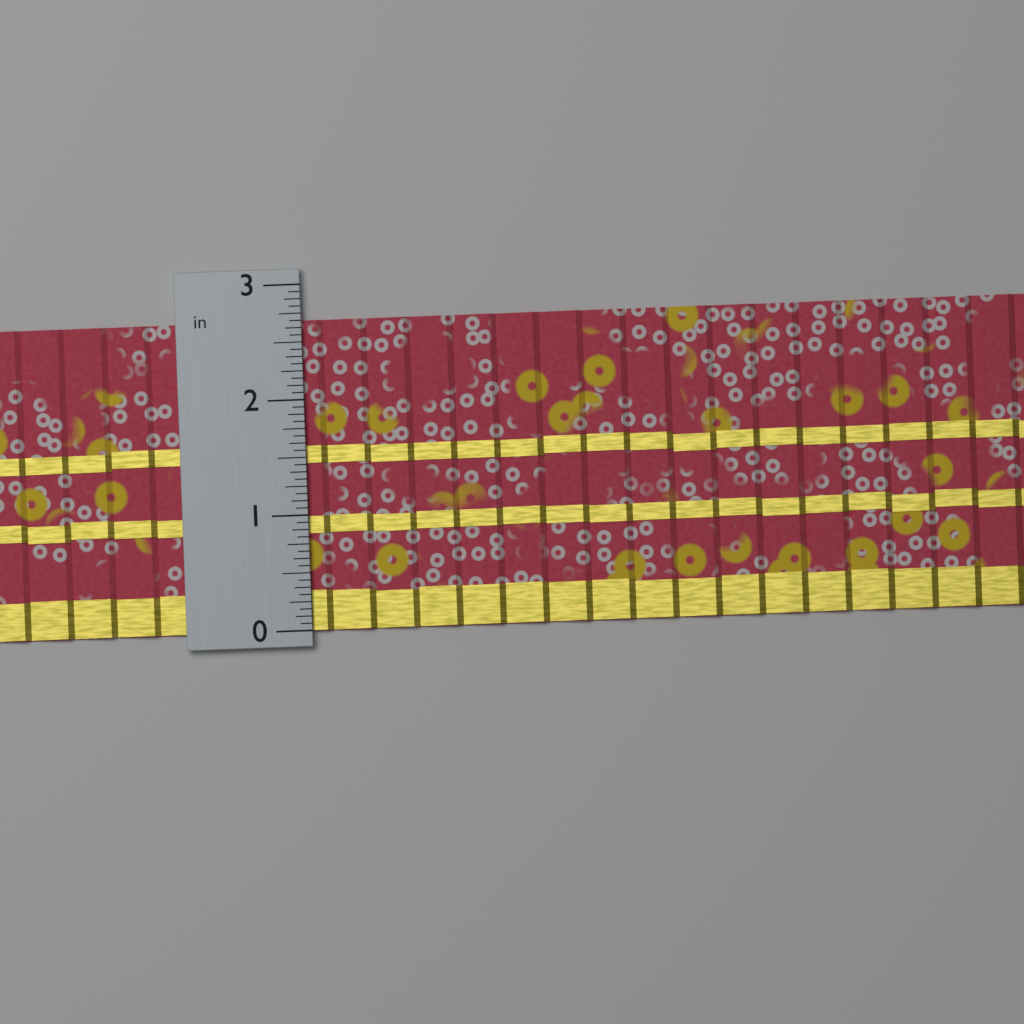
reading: 2.6875 in
